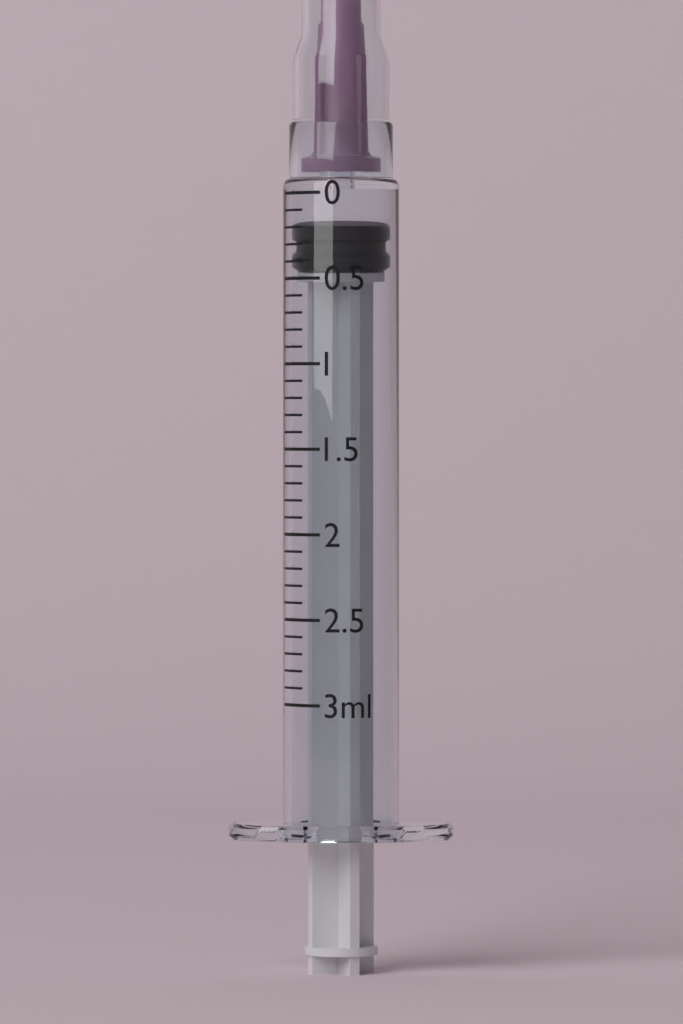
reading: 0.2 ml
